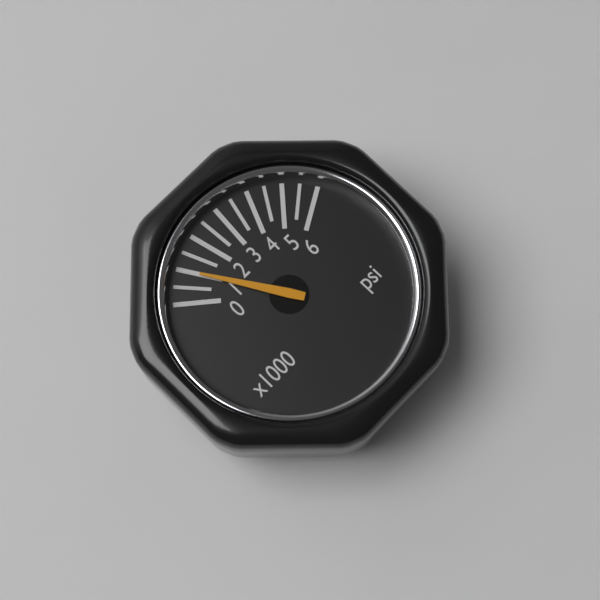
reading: 1000 psi
